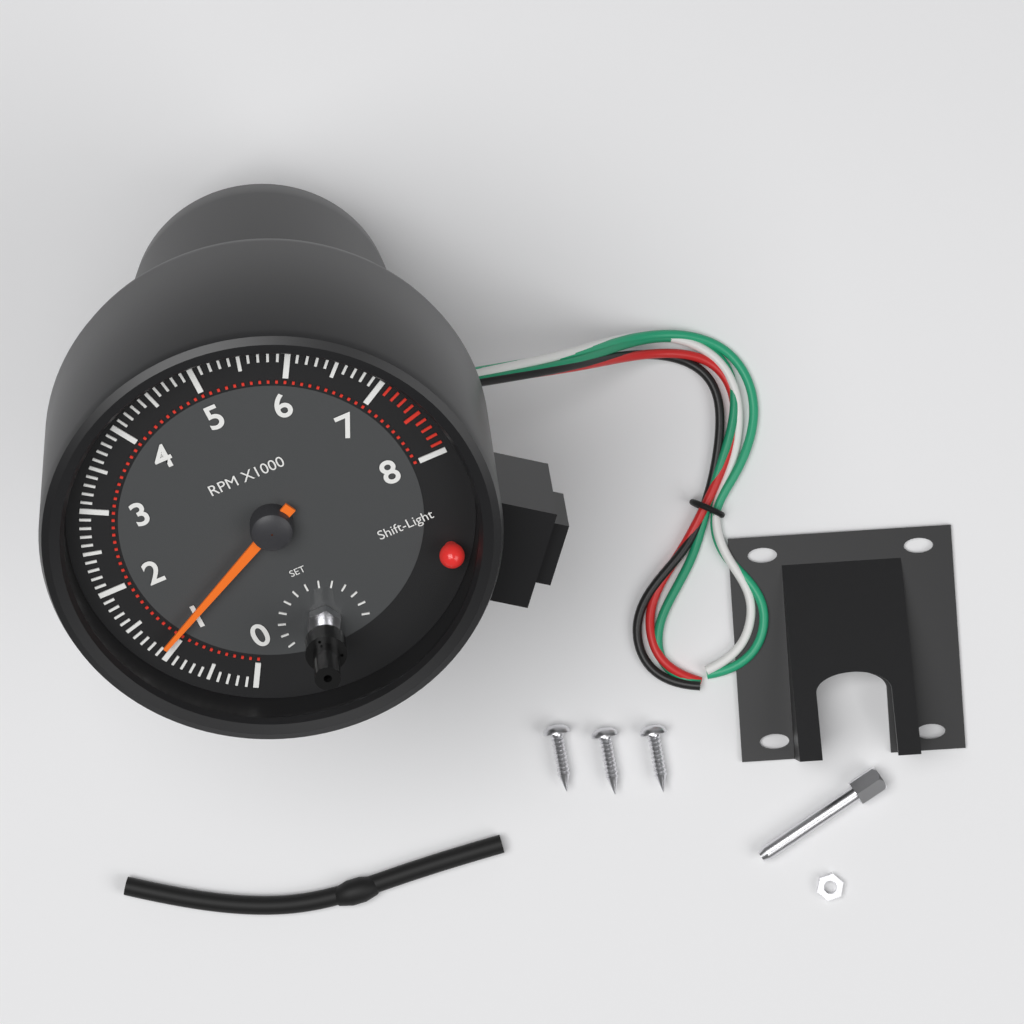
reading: 1100 RPM
